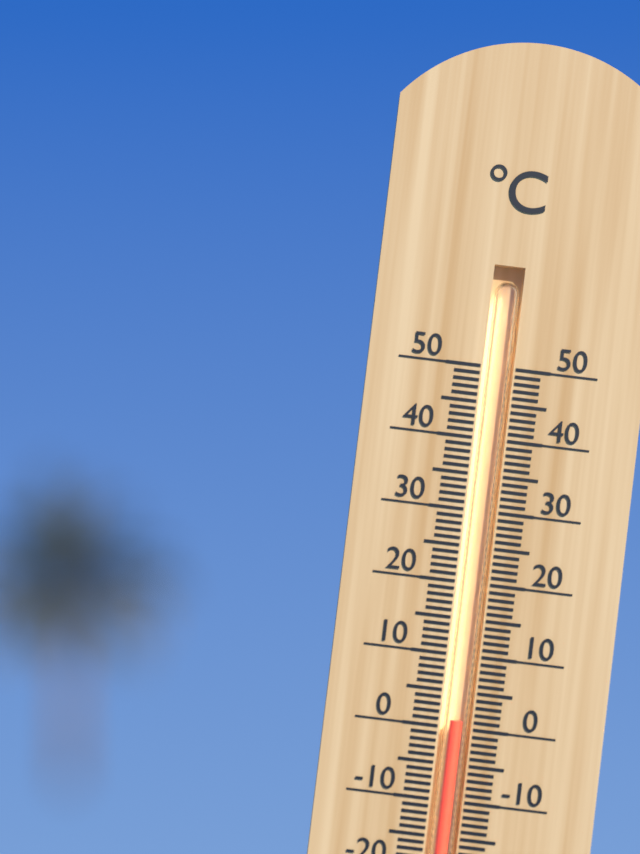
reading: 1 °C
